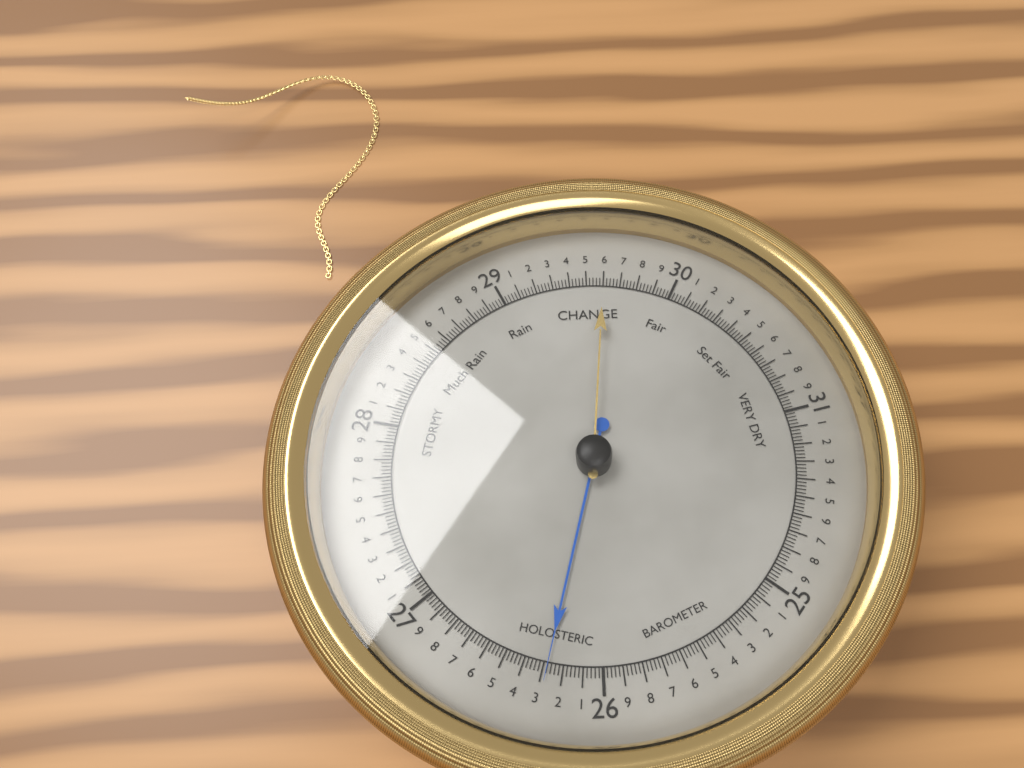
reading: 26.28 (no unit)
